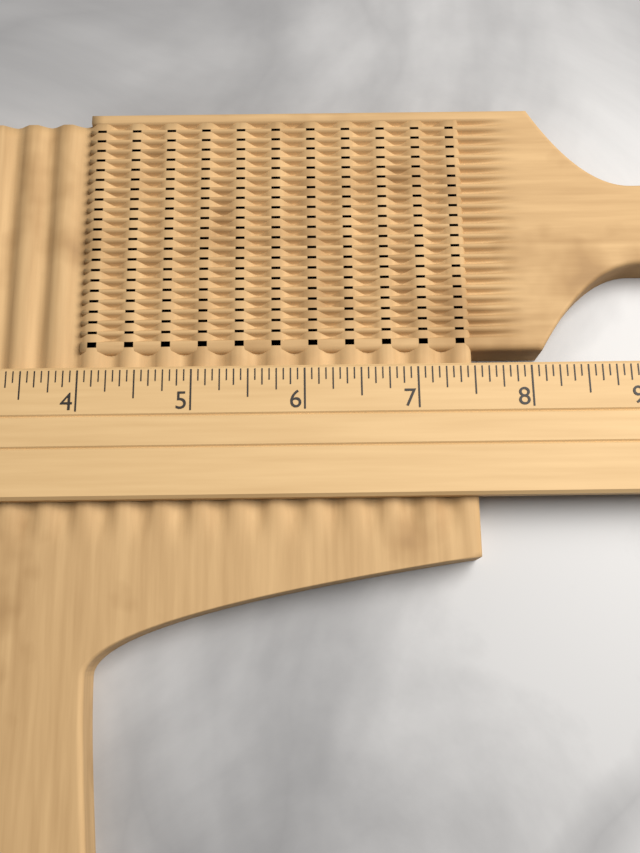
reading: 7.5000 (no unit)
